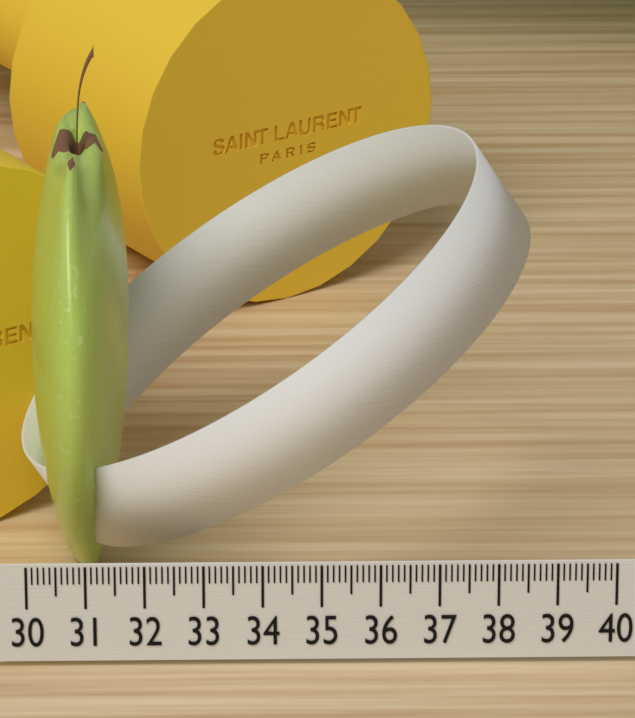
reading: 31.7 (no unit)
